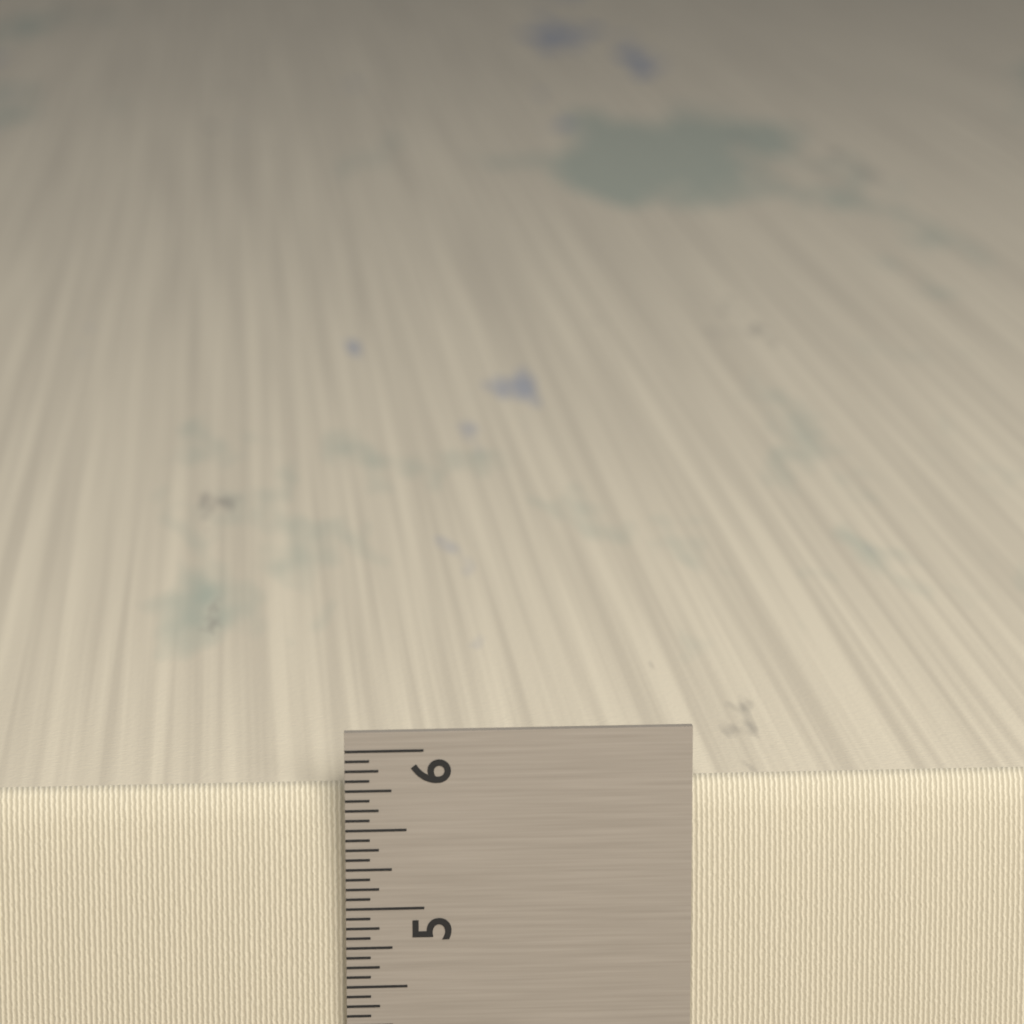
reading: 5.7500 in
